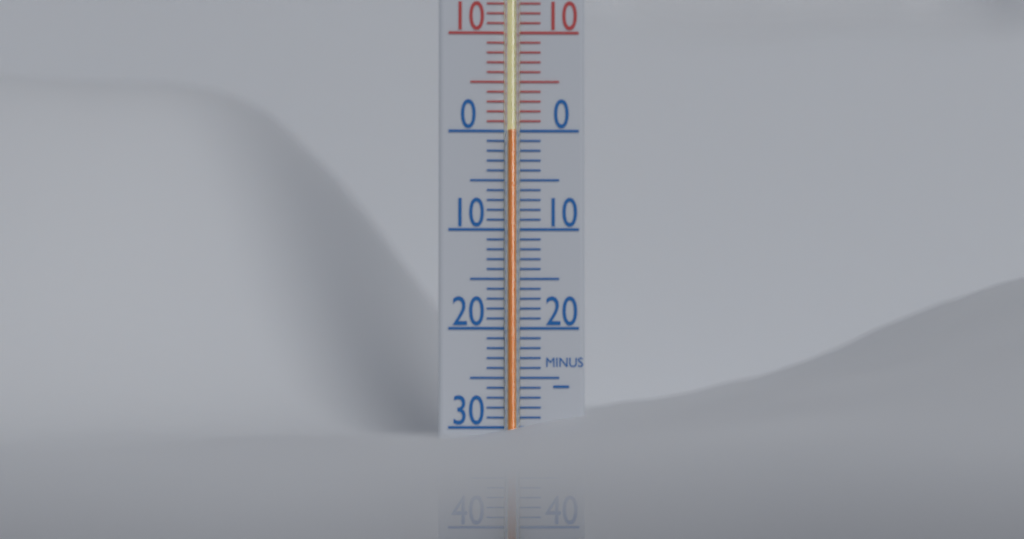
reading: 0 °C
